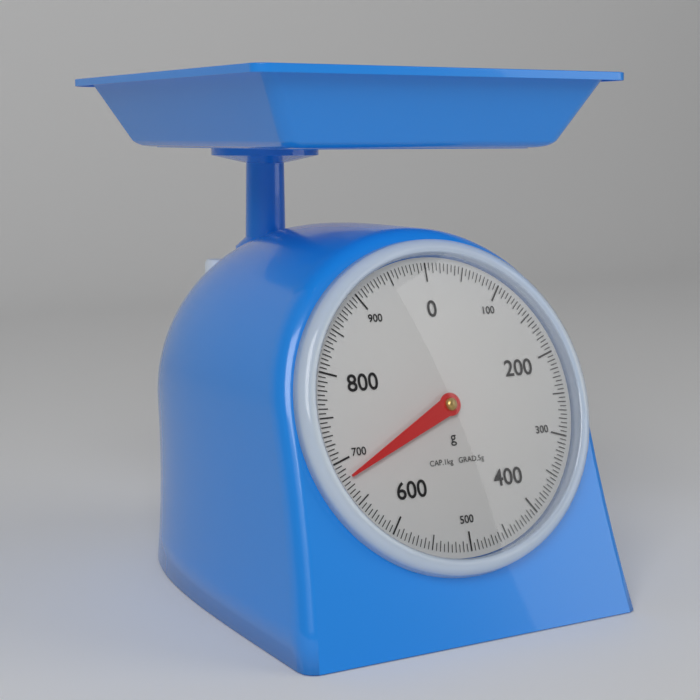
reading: 680 g
